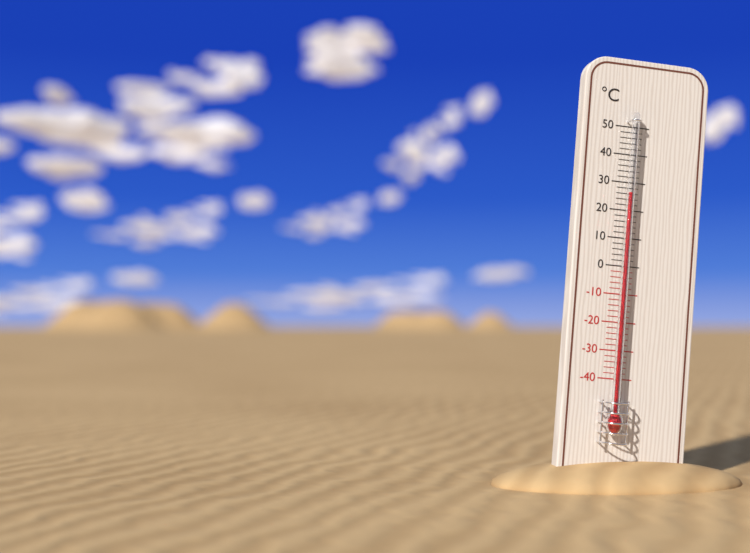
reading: 26 °C
